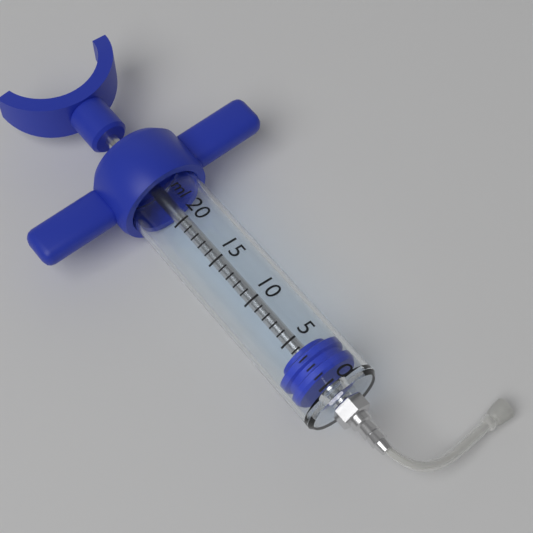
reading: 1 ml
